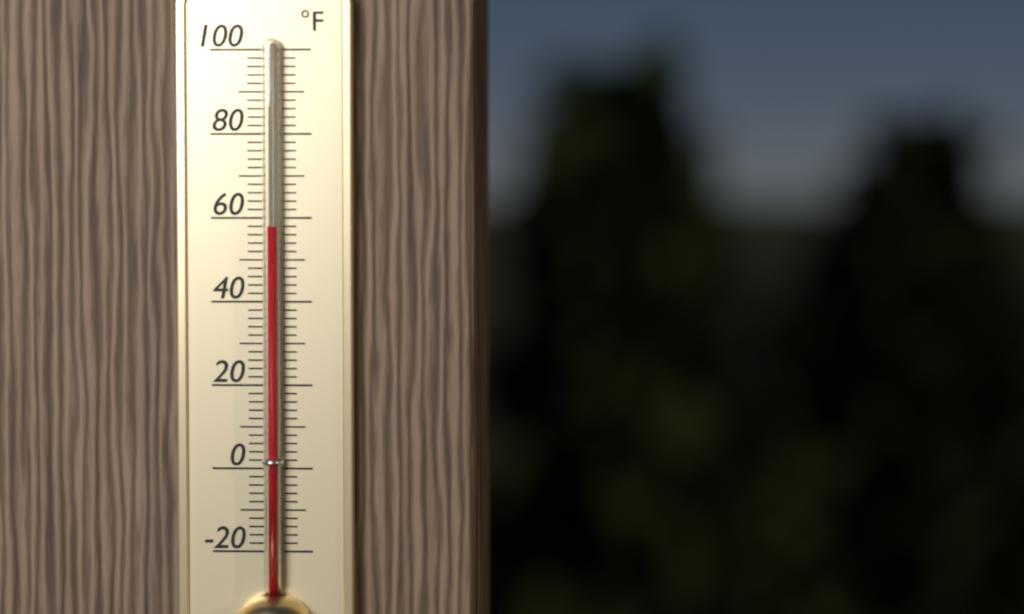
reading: 58 °F
